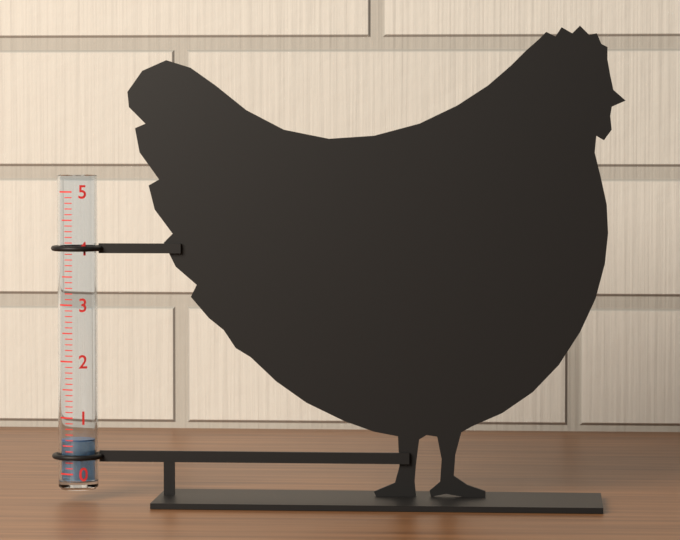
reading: 0.6 (no unit)
